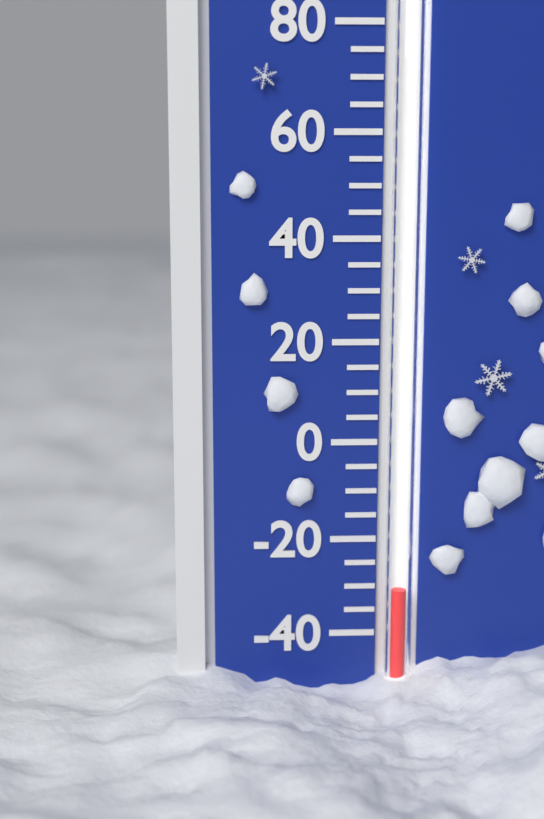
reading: -30 °F
